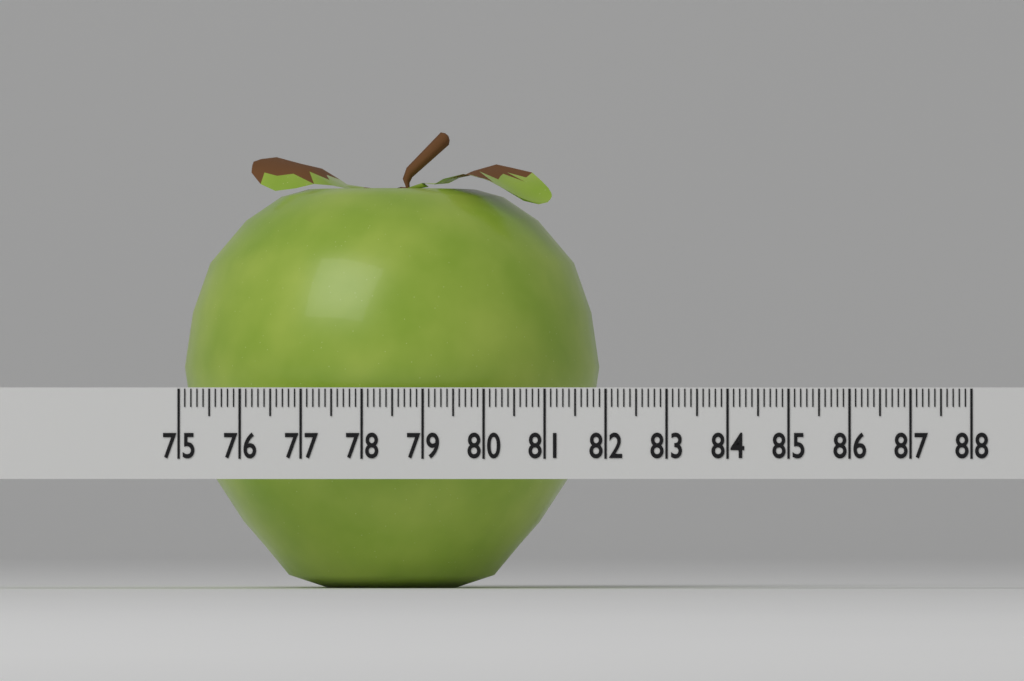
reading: 81.9 (no unit)
